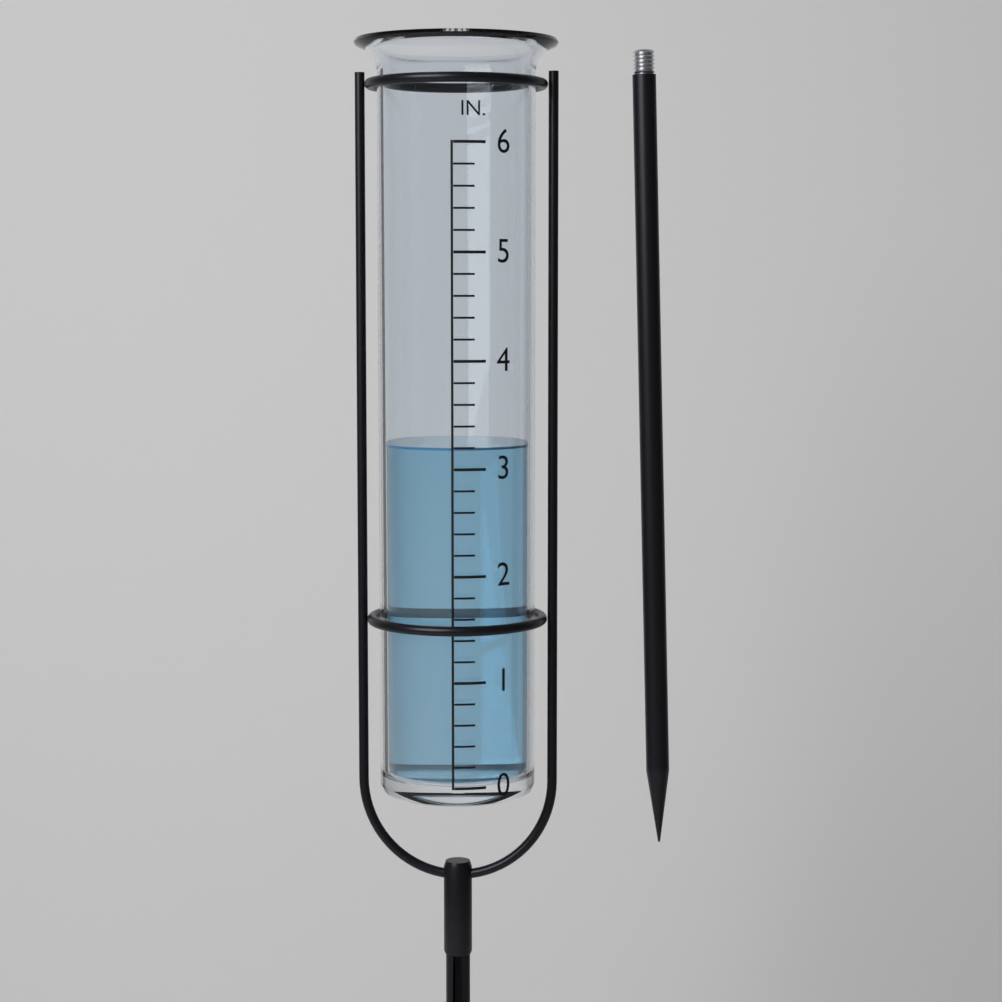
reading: 3.2 in
